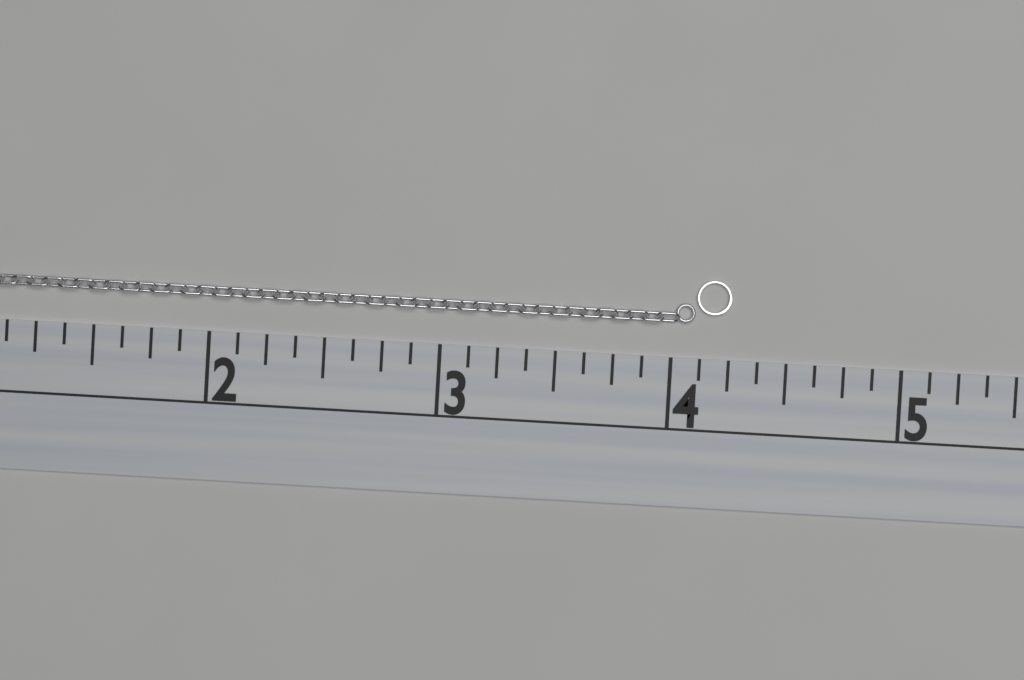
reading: 4.250 (no unit)
